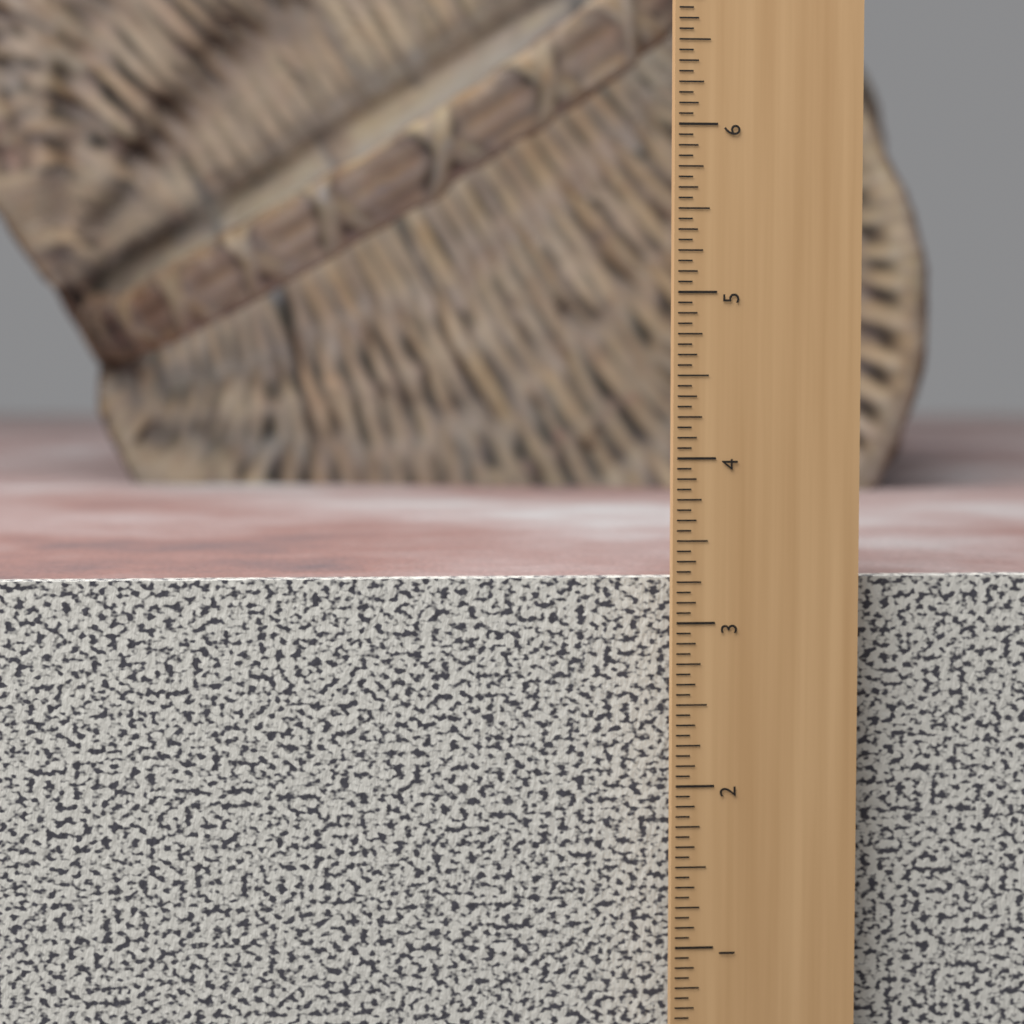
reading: 3.2500 in
